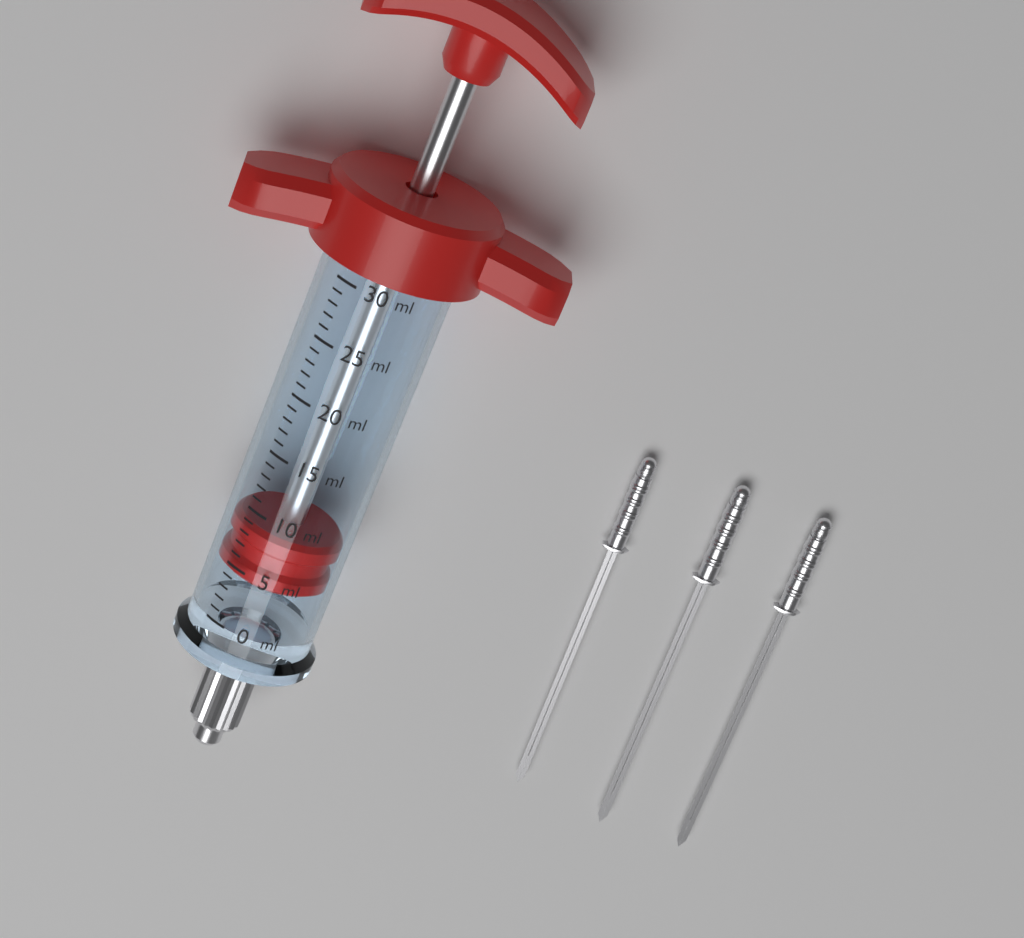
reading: 4 ml
